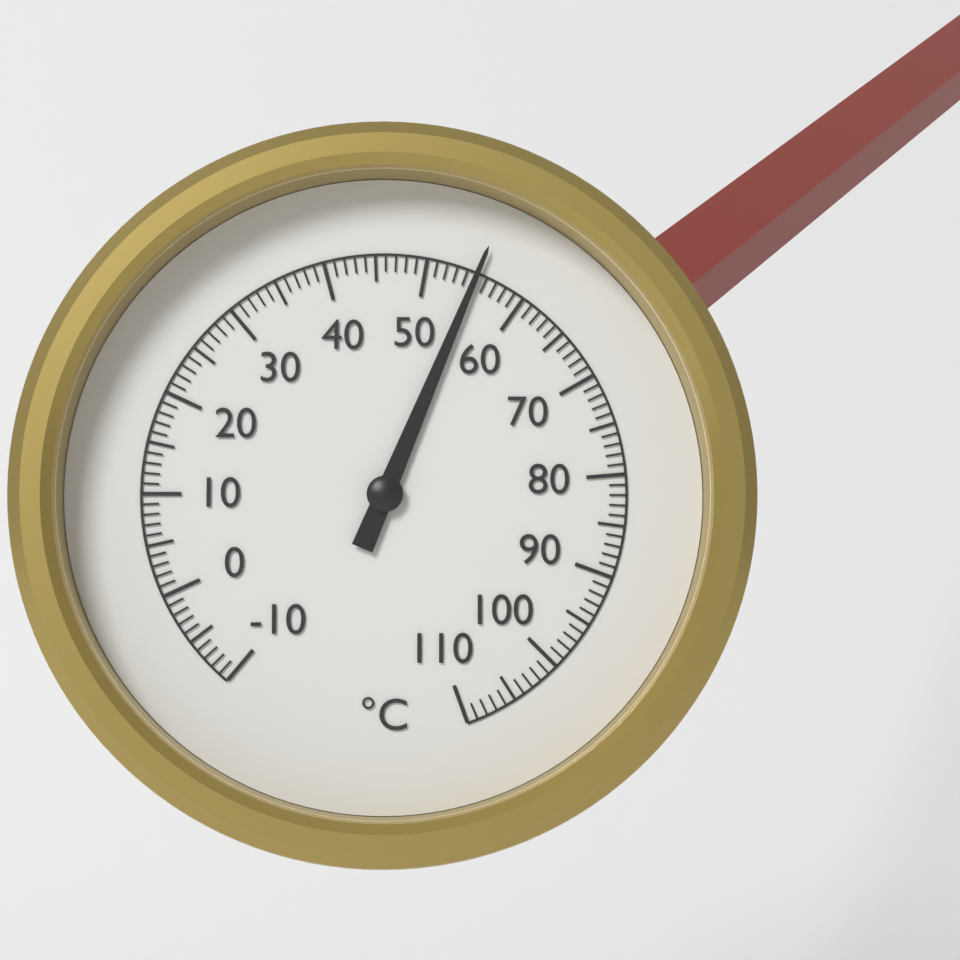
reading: 55 °C
